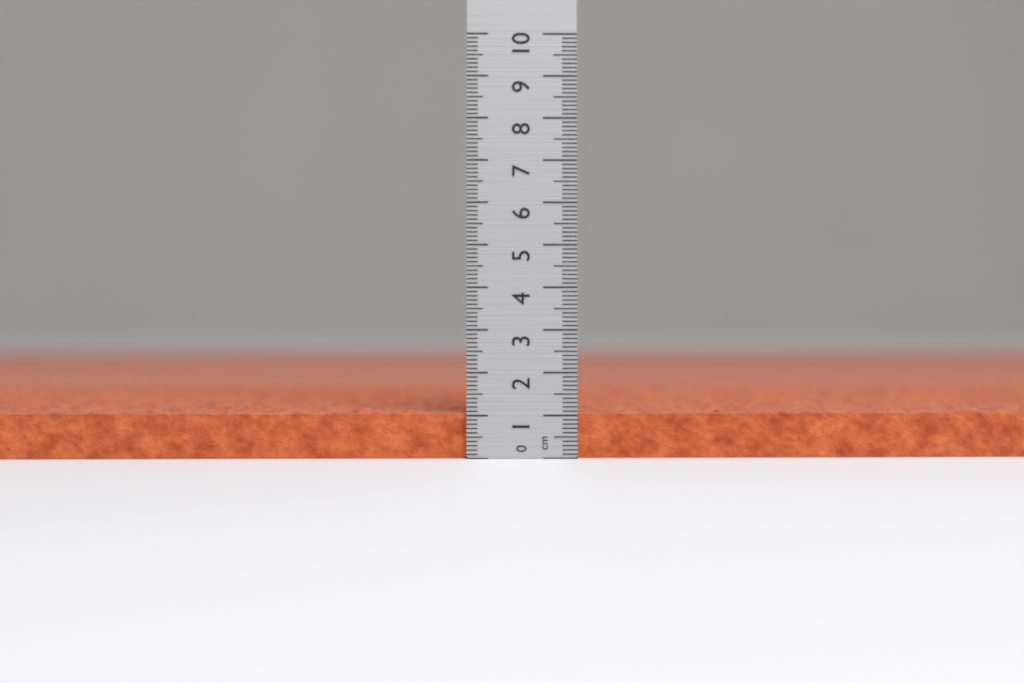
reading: 1.1 cm
